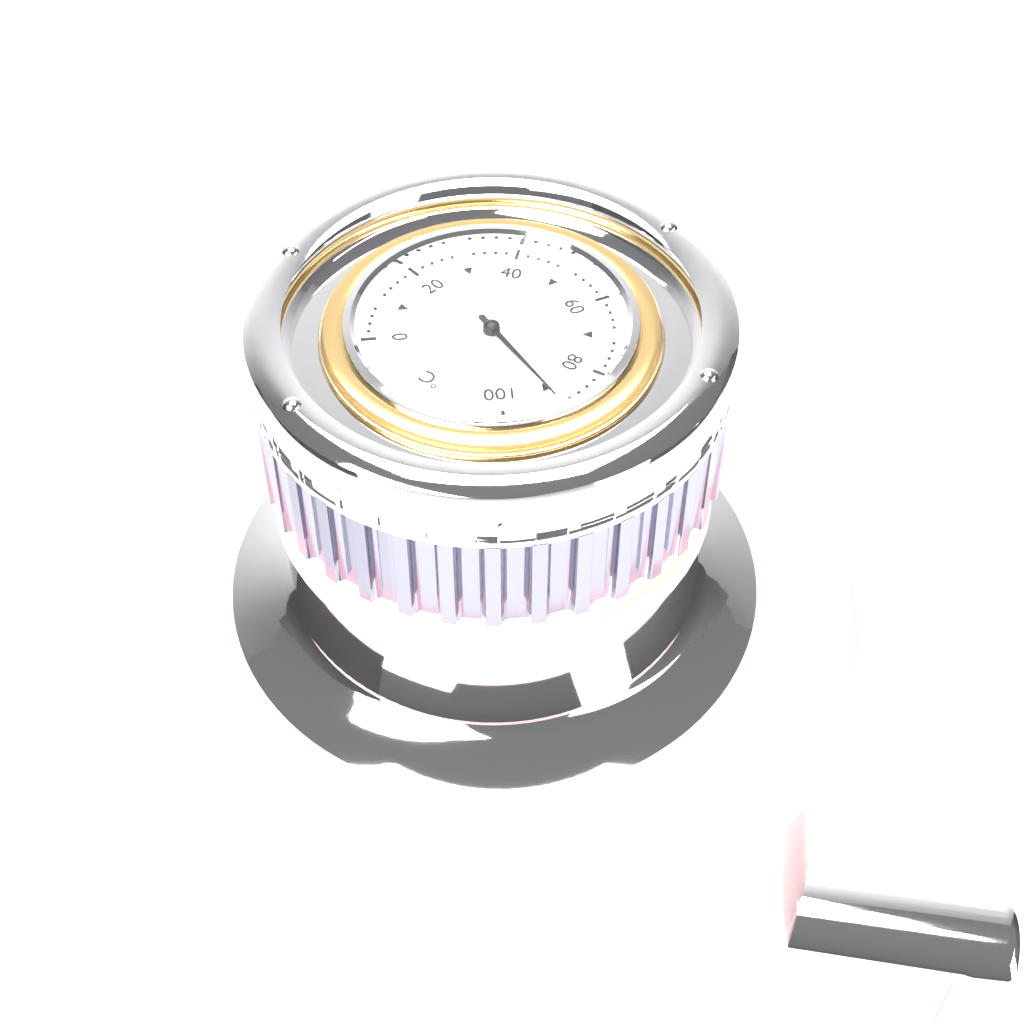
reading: 90 °C
